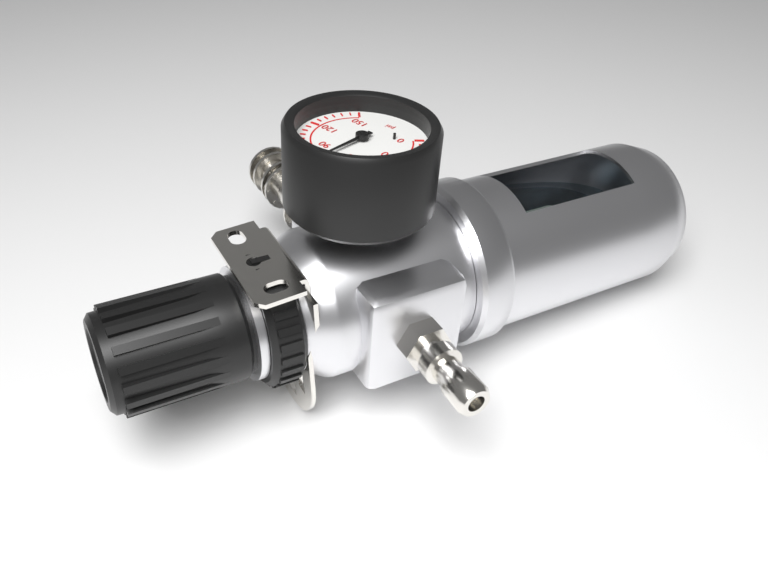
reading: 75 psi
